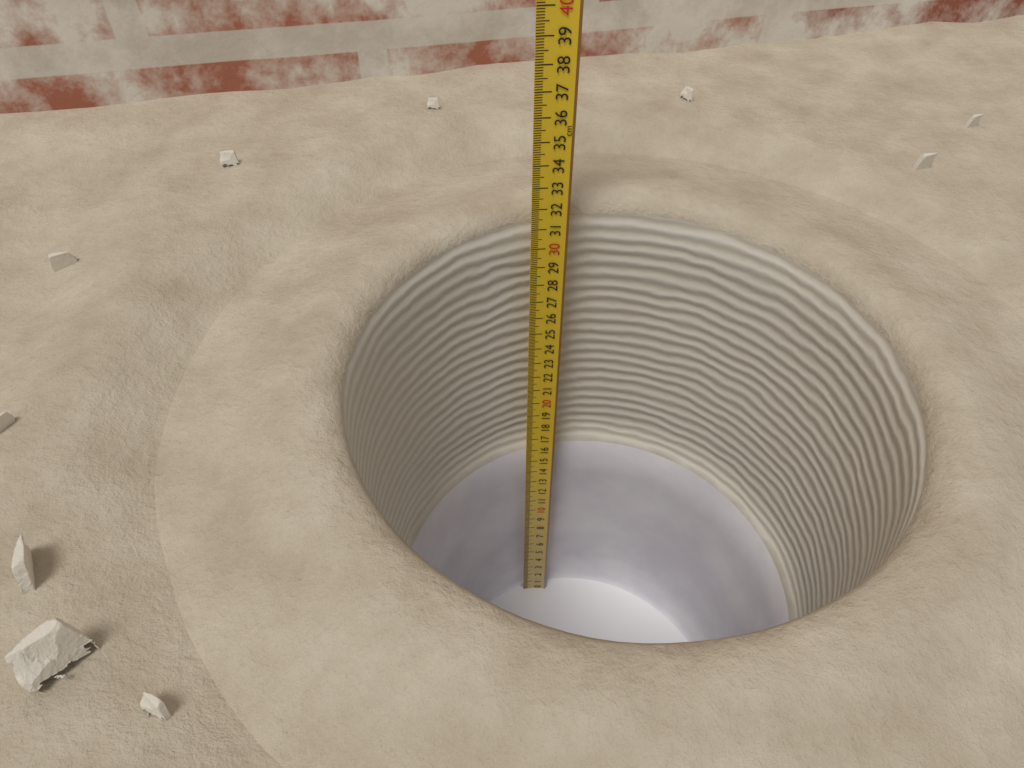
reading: 31.5 cm
